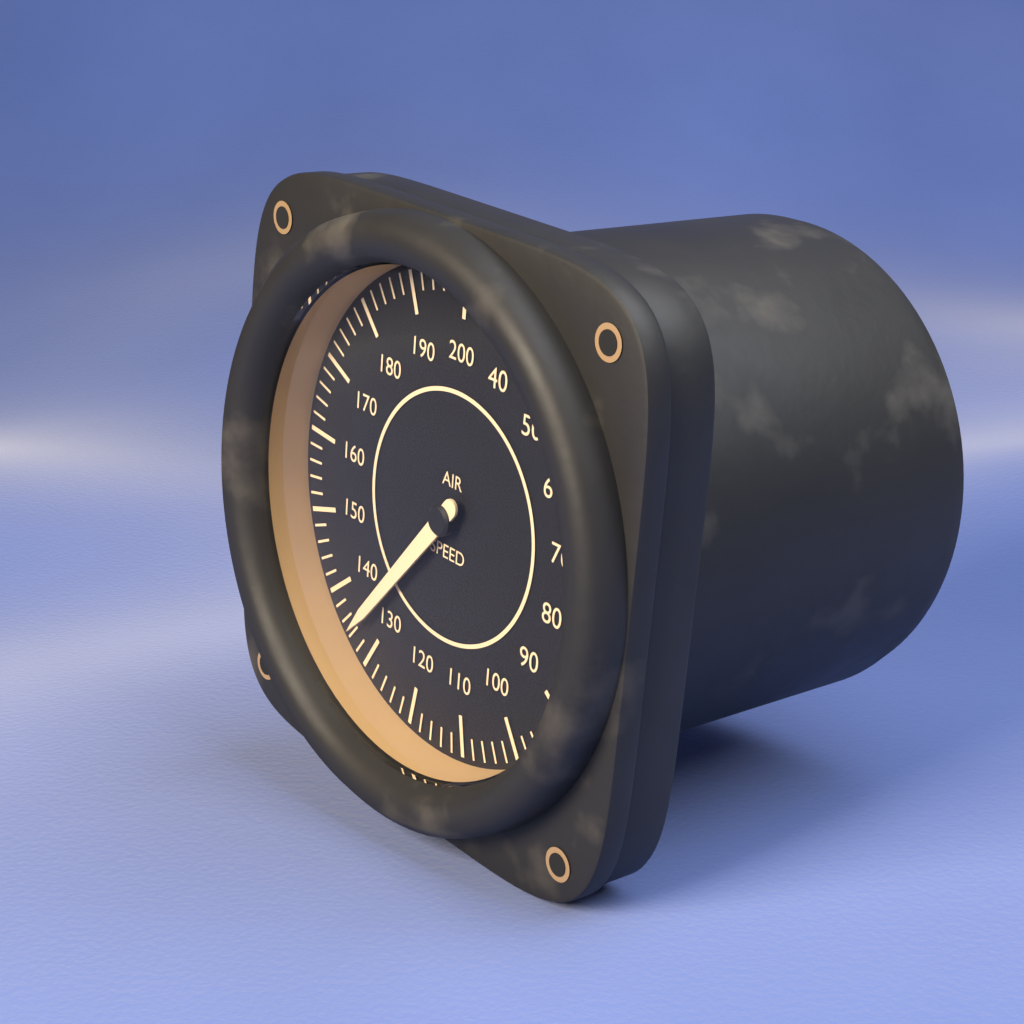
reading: 134 (no unit)
